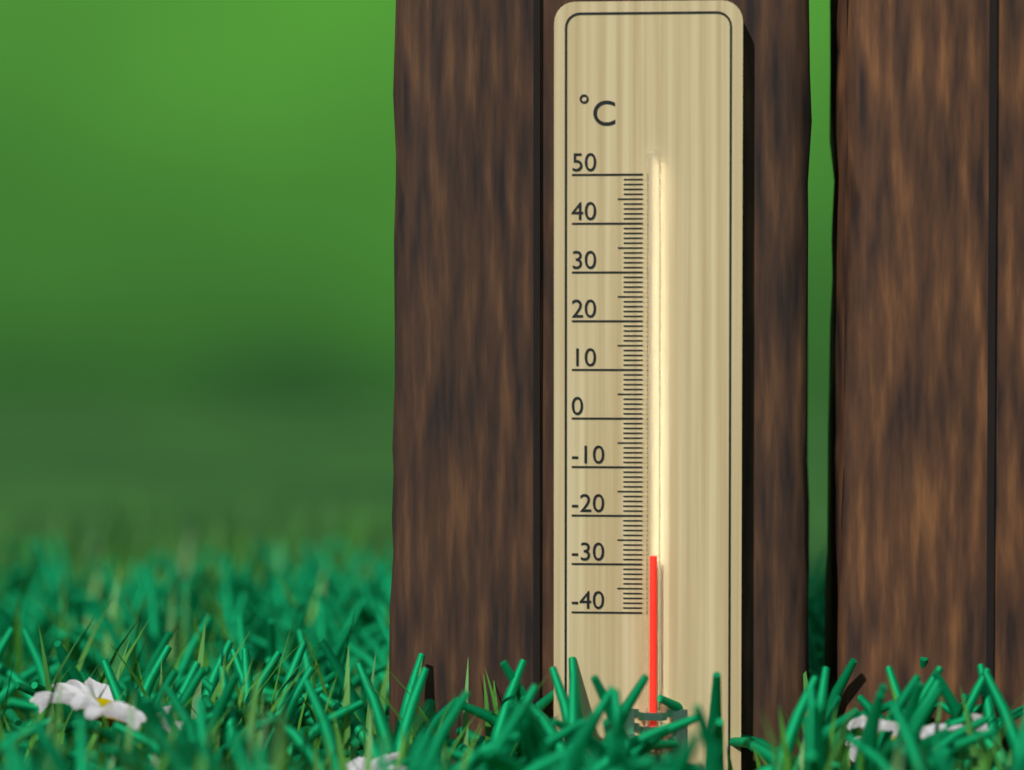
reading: -28 °C
